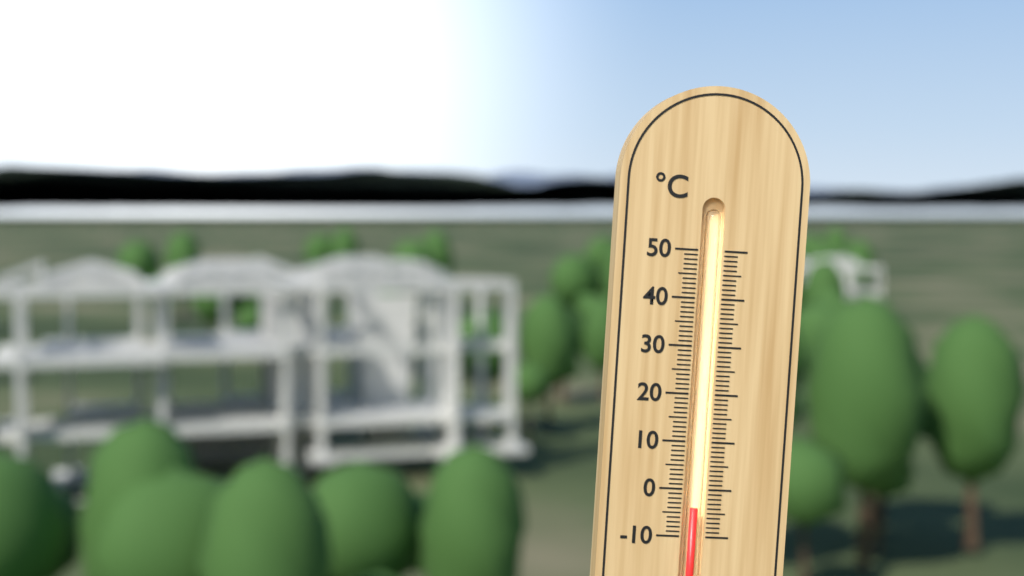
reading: -4 °C
